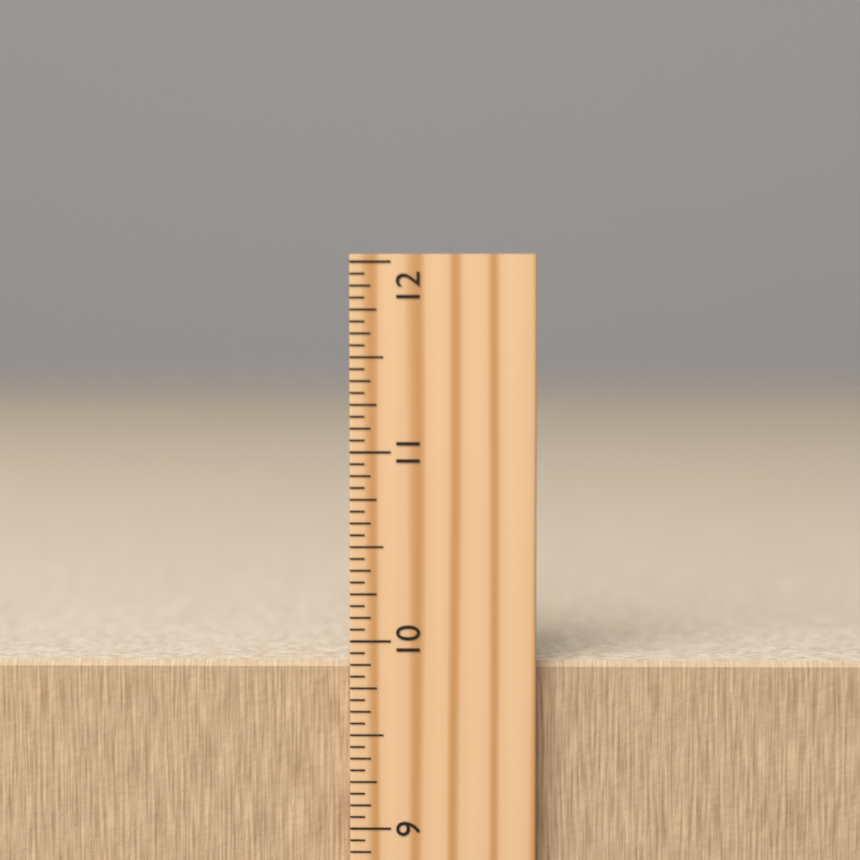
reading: 9.8750 inch
